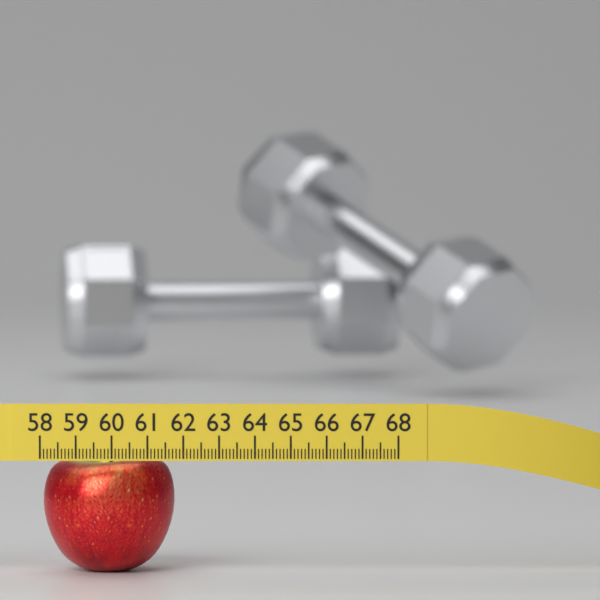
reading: 61.7 (no unit)
